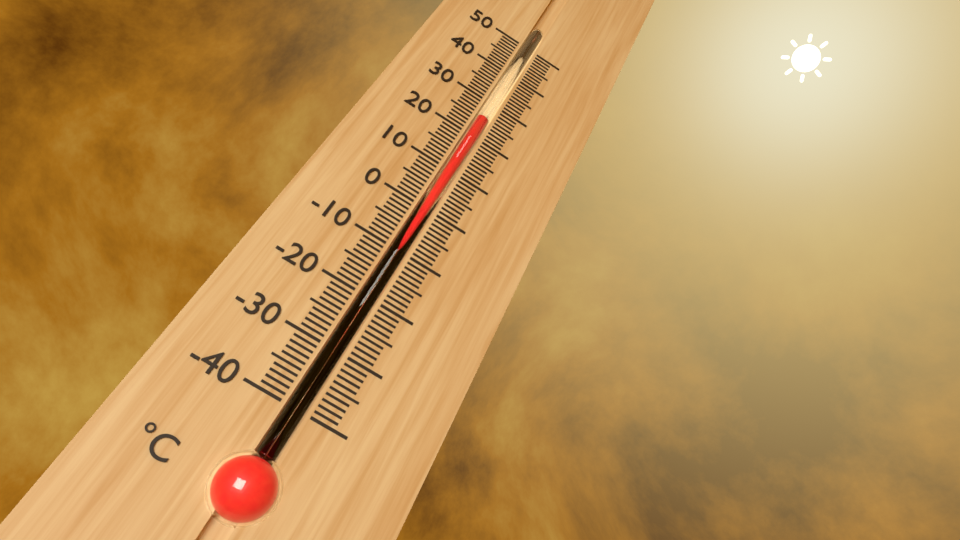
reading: 25 °C
